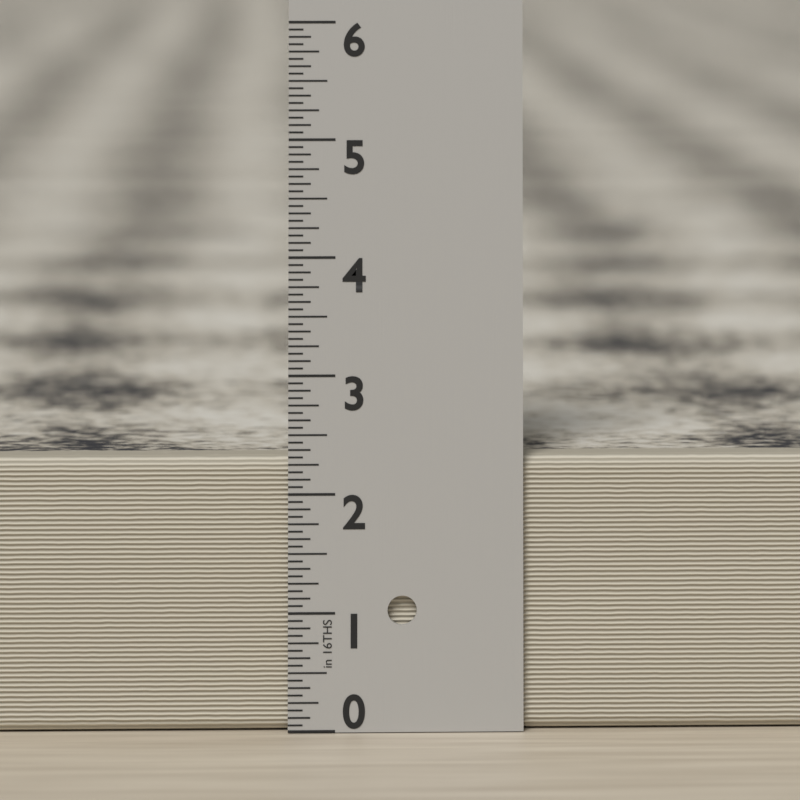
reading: 2.3125 in
